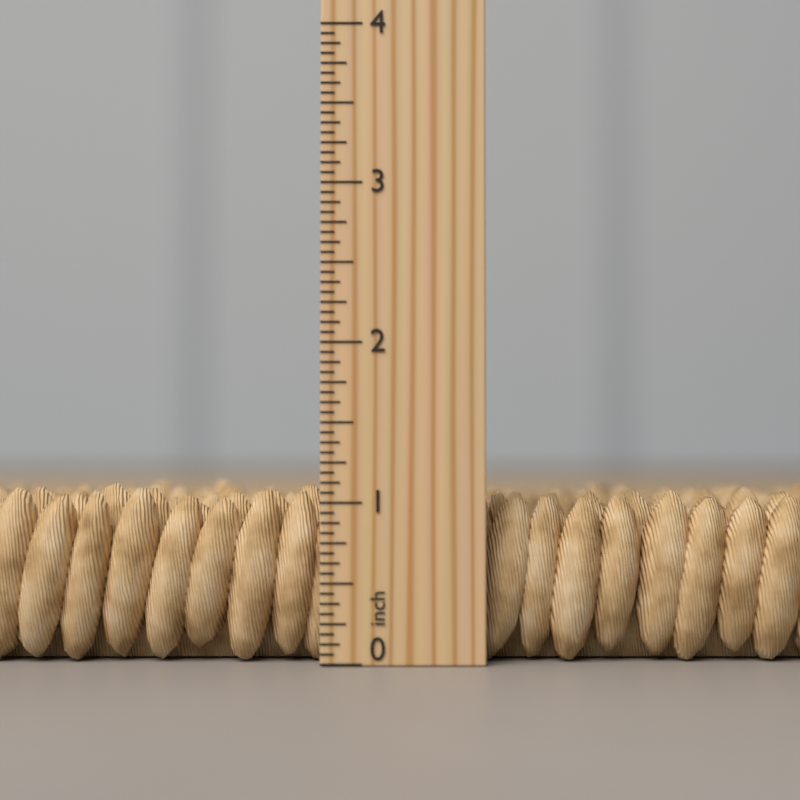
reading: 1.1250 inch
